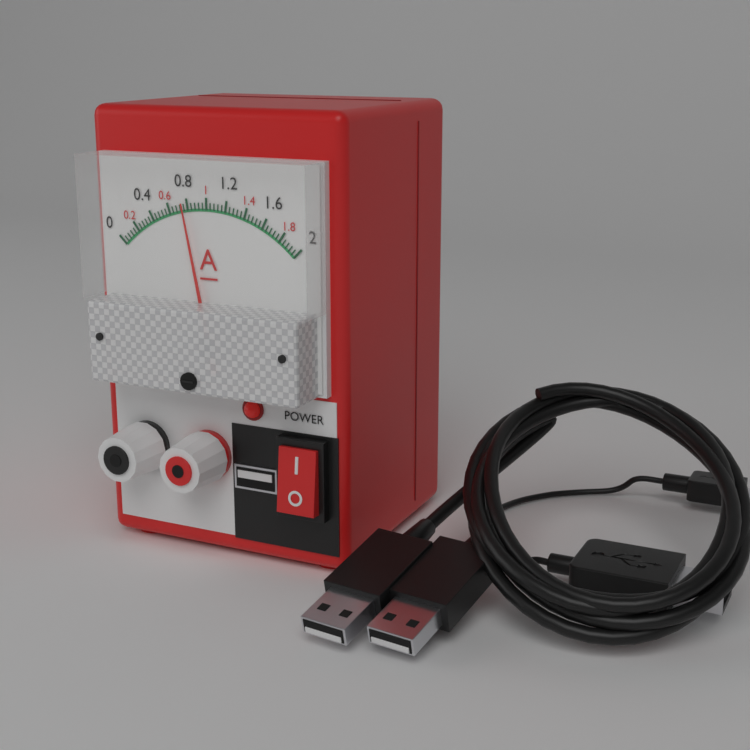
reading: 0.76 A
